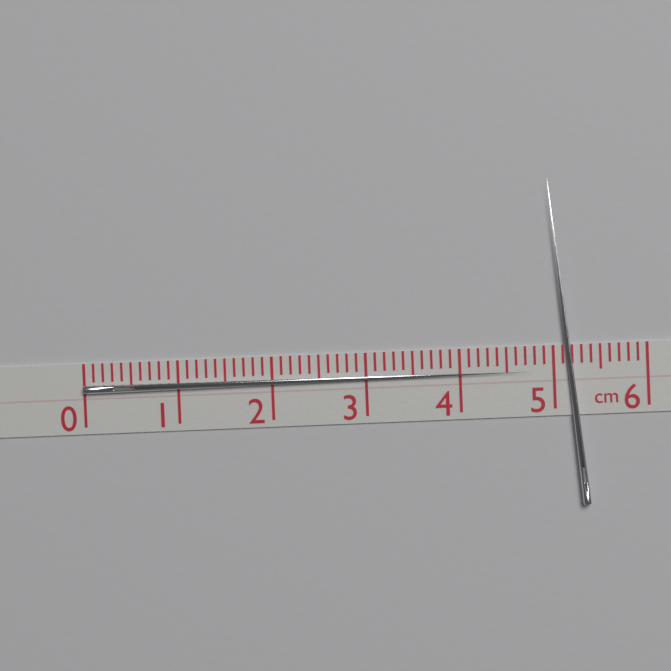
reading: 4.8 cm
